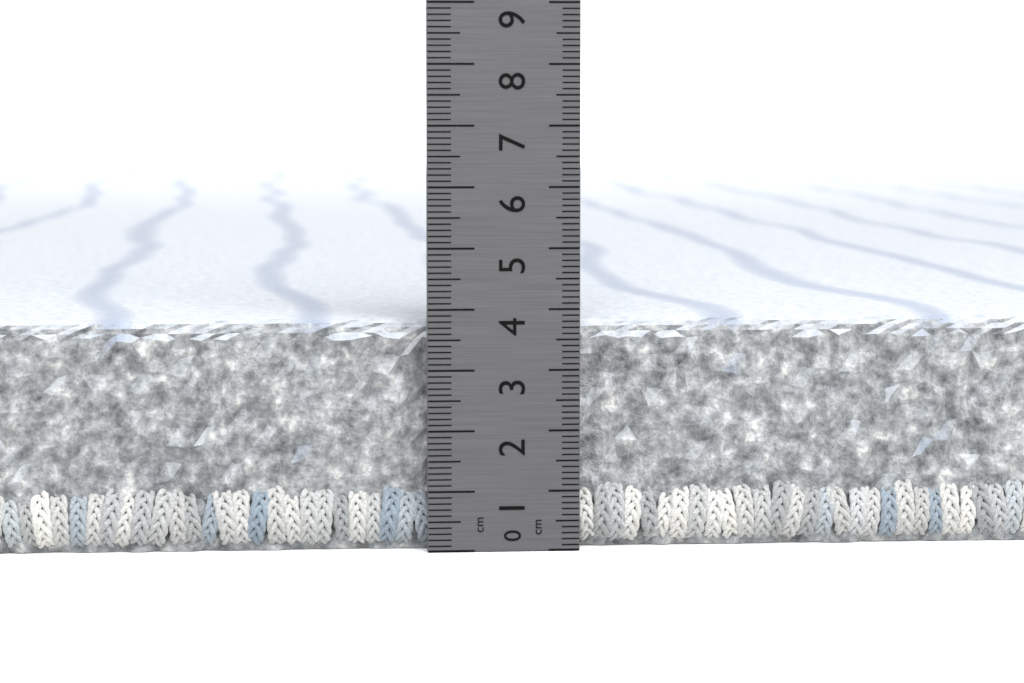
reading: 3.8 cm
